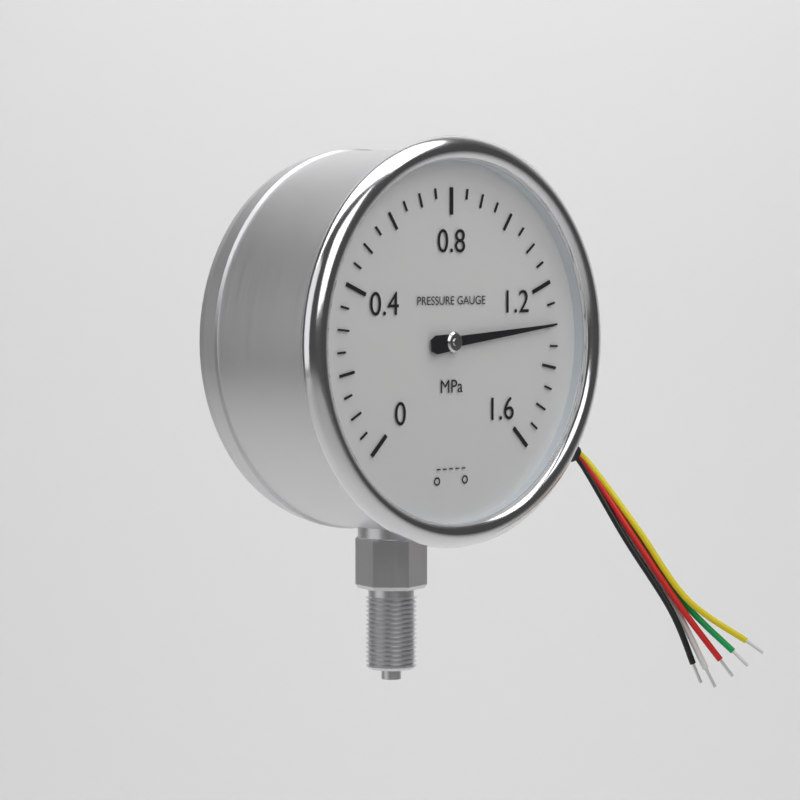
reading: 1.30 MPa
